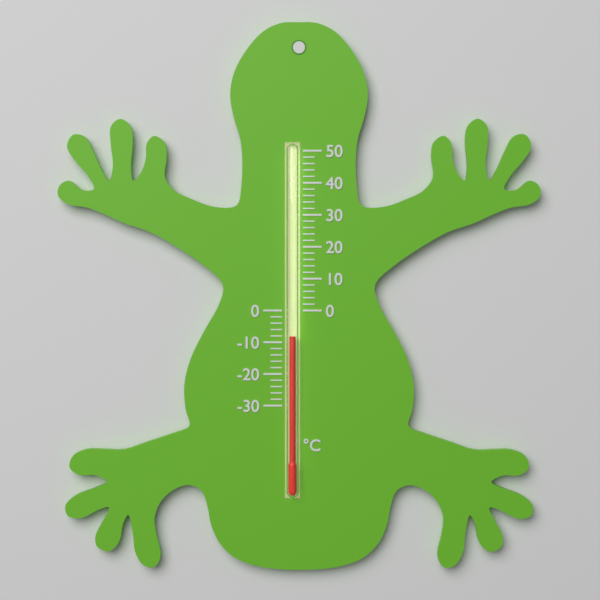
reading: -8 °C
